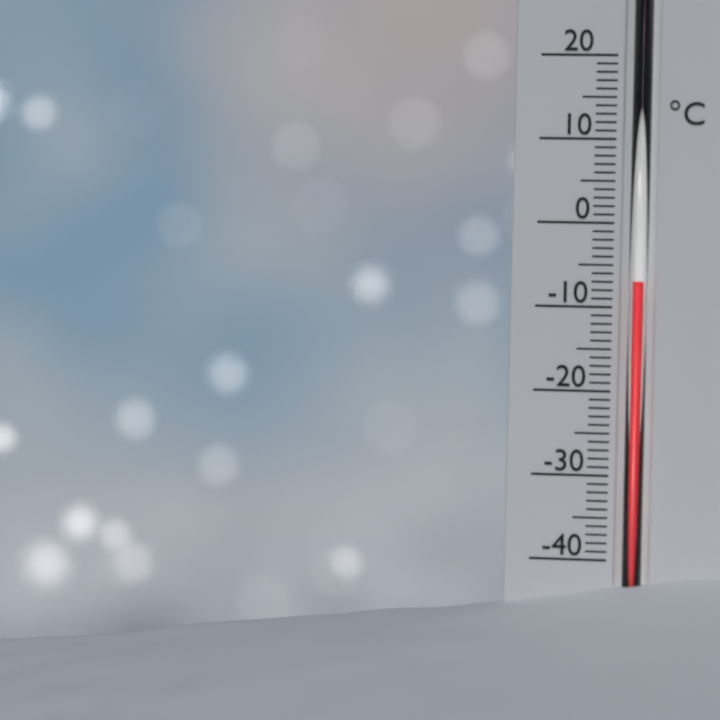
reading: -7 °C
